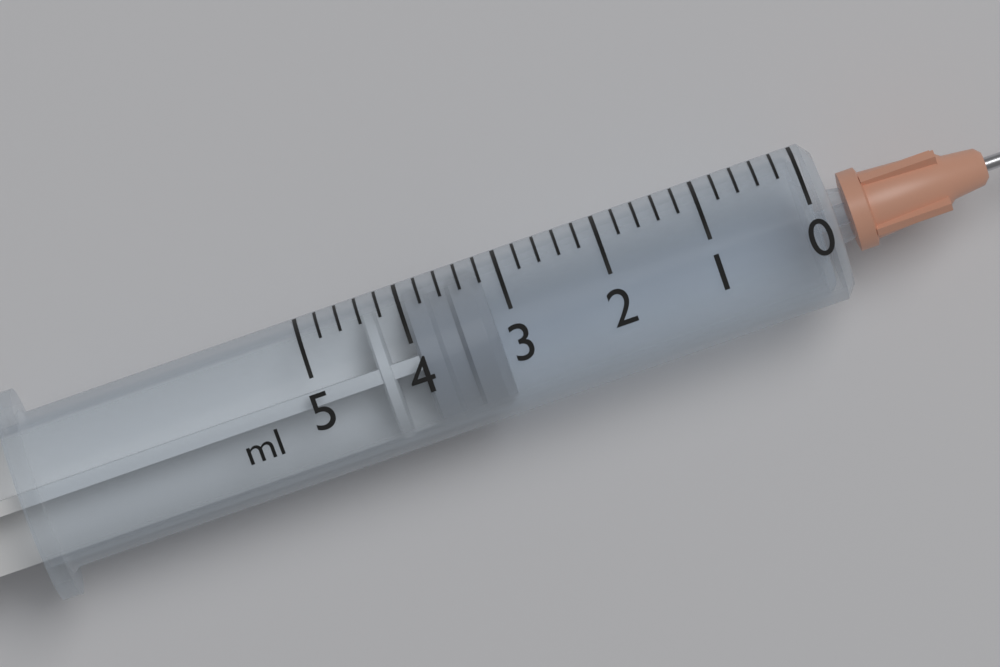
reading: 3.2 ml
